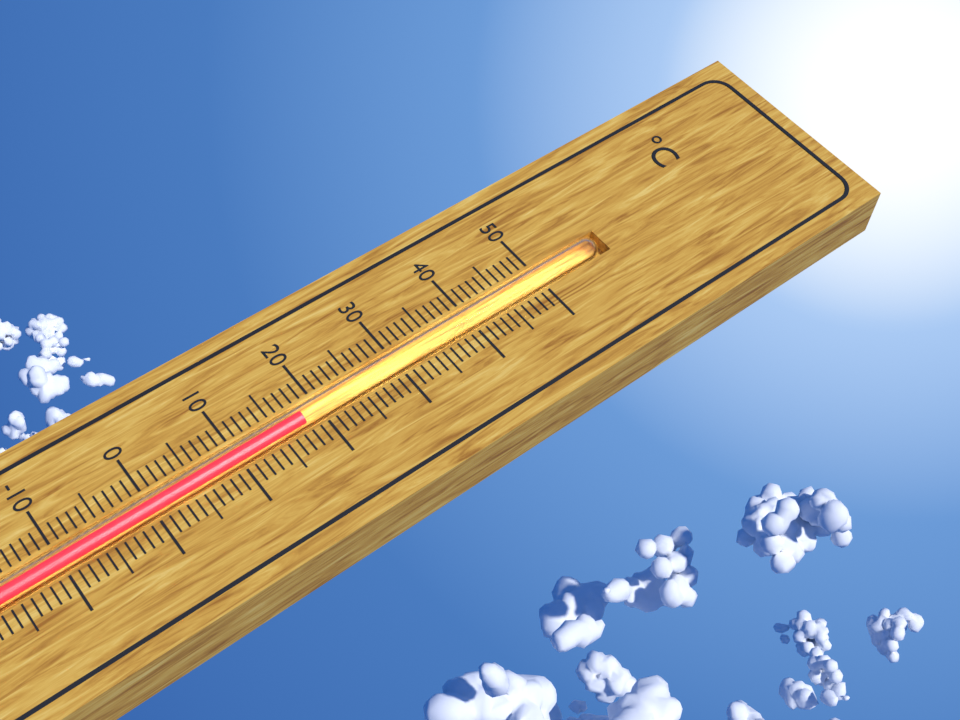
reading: 18 °C
